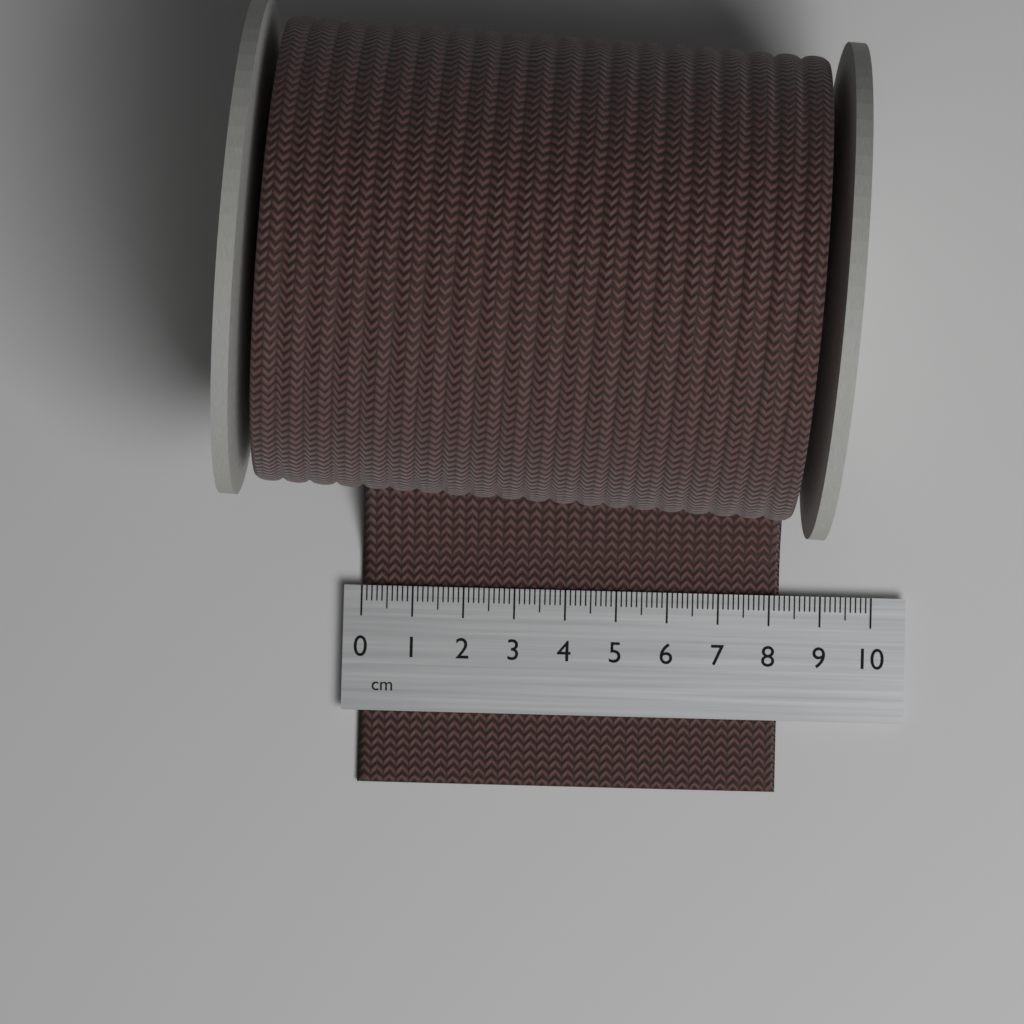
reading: 8.2 cm
